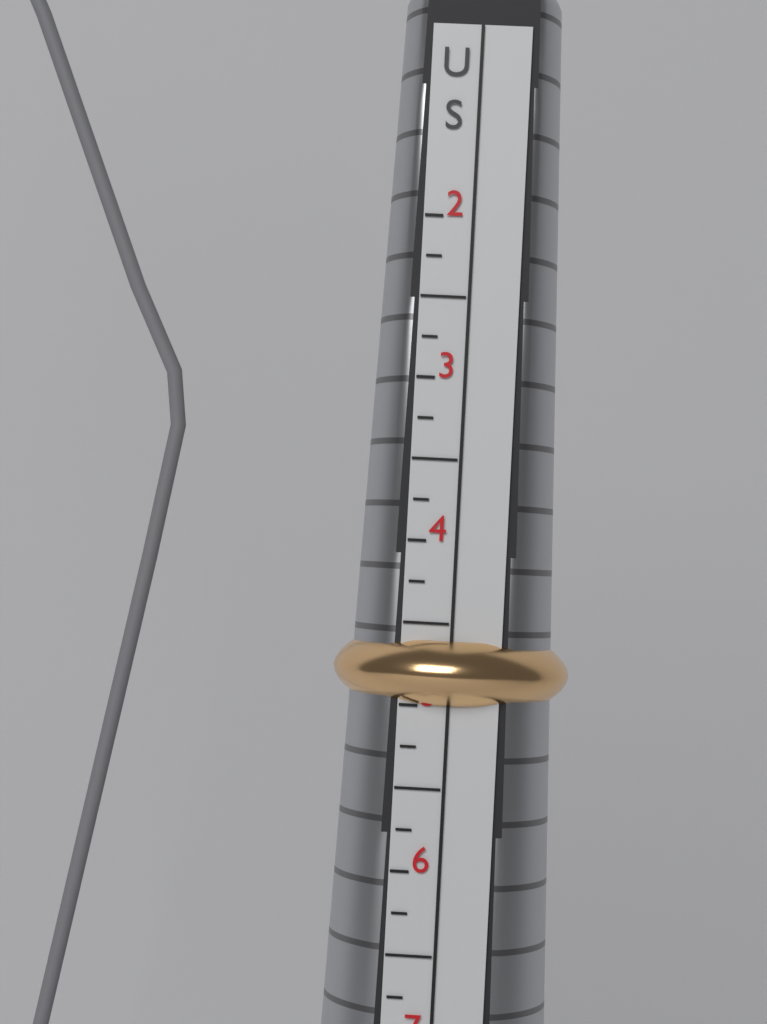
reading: 5.00 US
